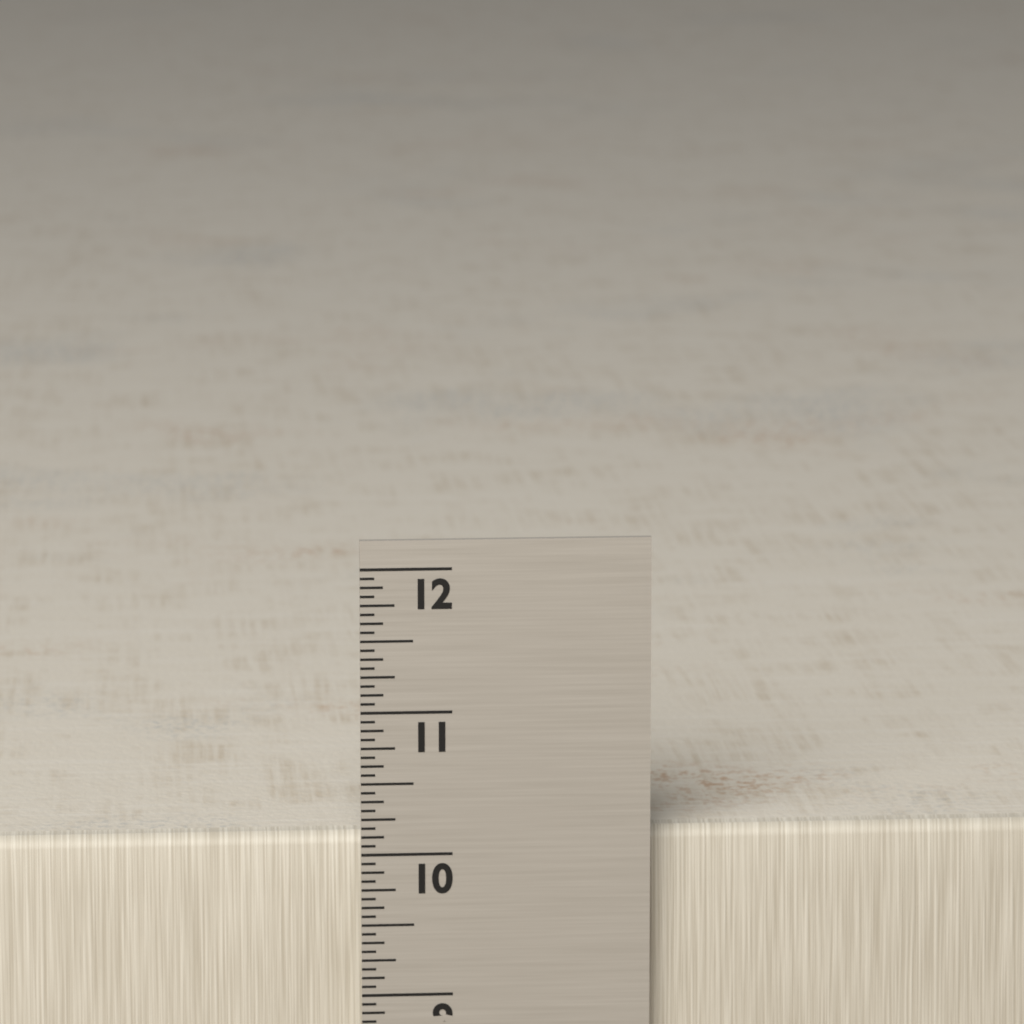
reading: 10.1250 in
